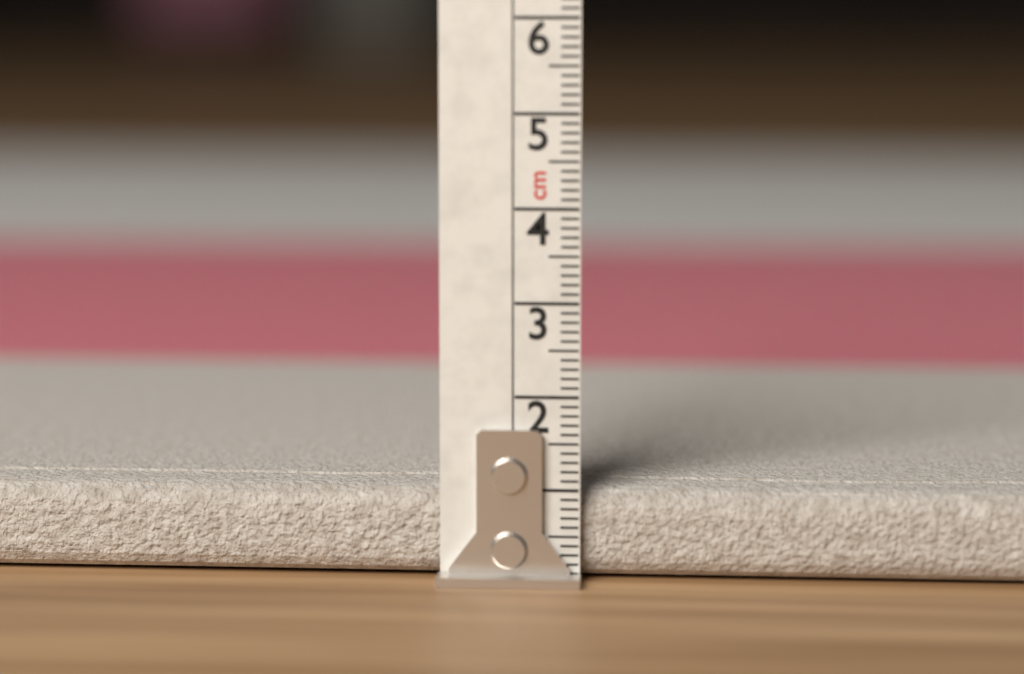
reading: 1.0 cm
